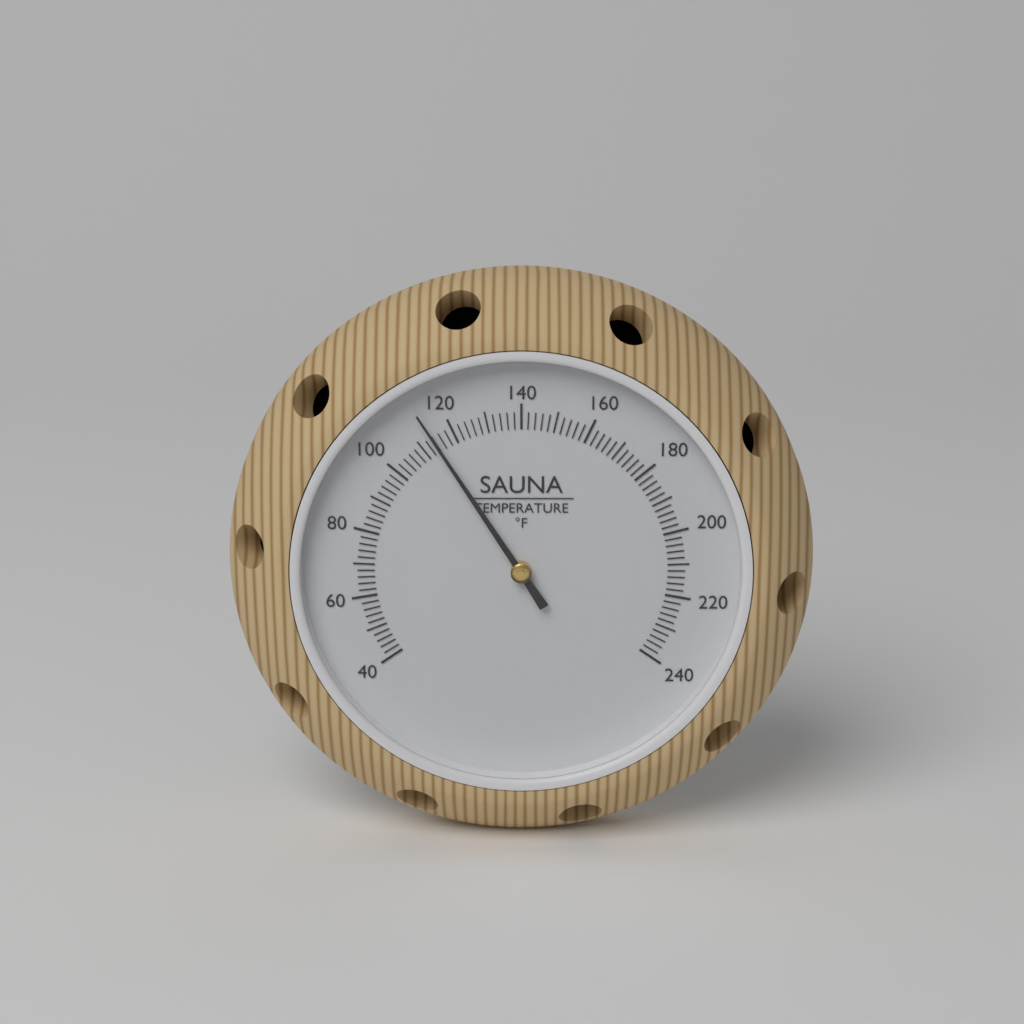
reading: 114 °F
